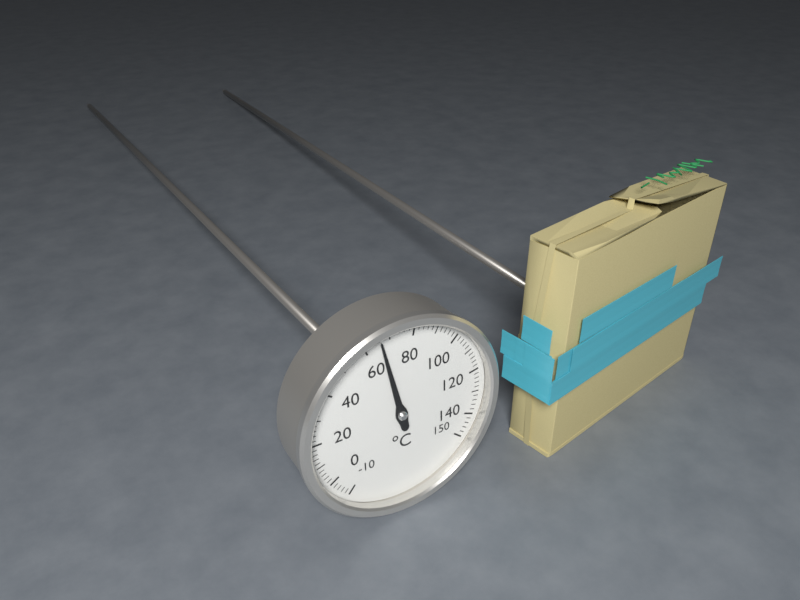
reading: 66 °C
